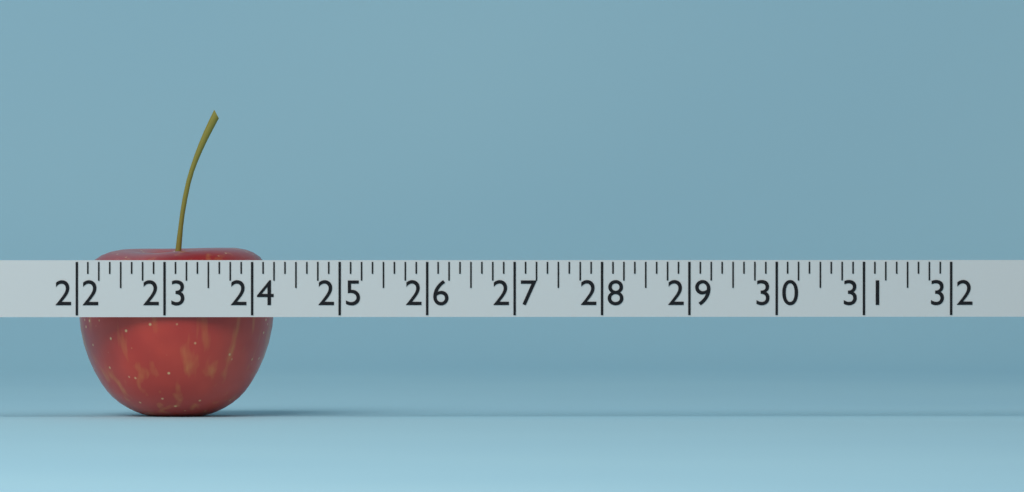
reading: 24.250 (no unit)
